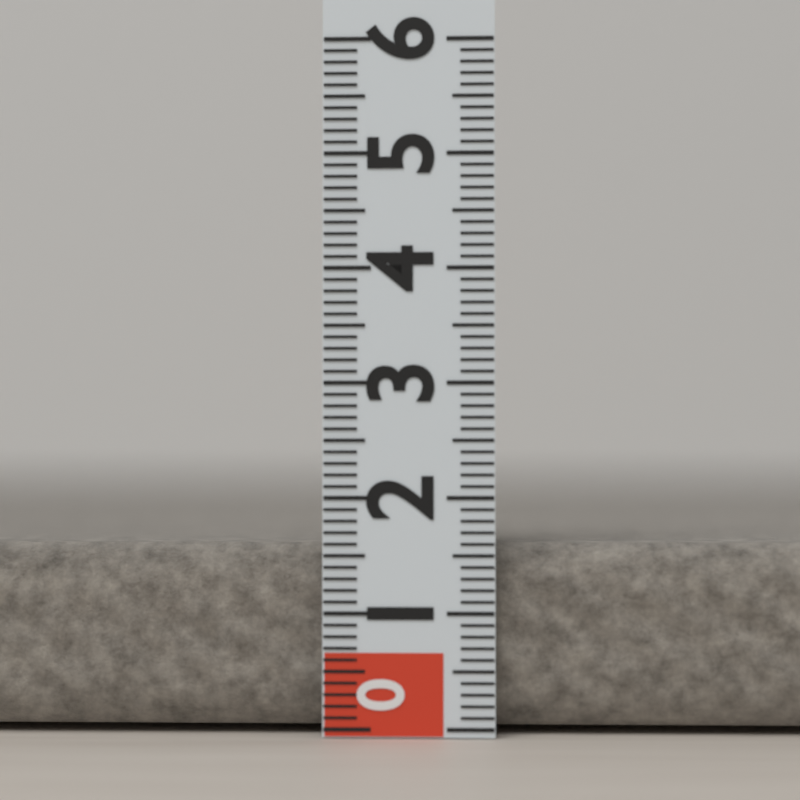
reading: 1.6 (no unit)
